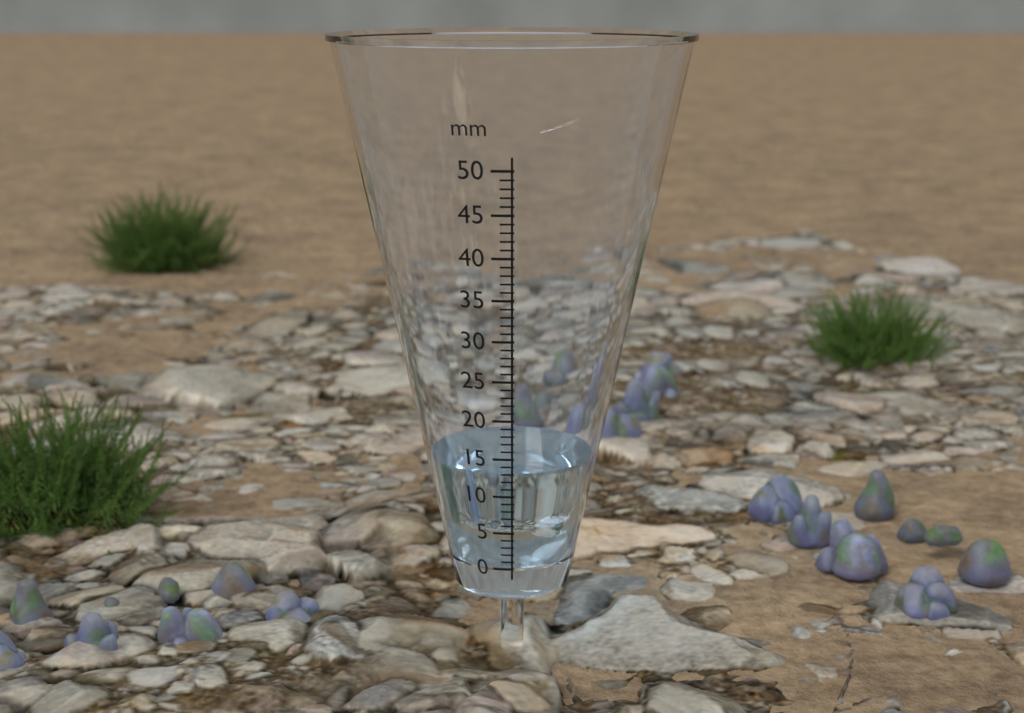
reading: 13 mm
